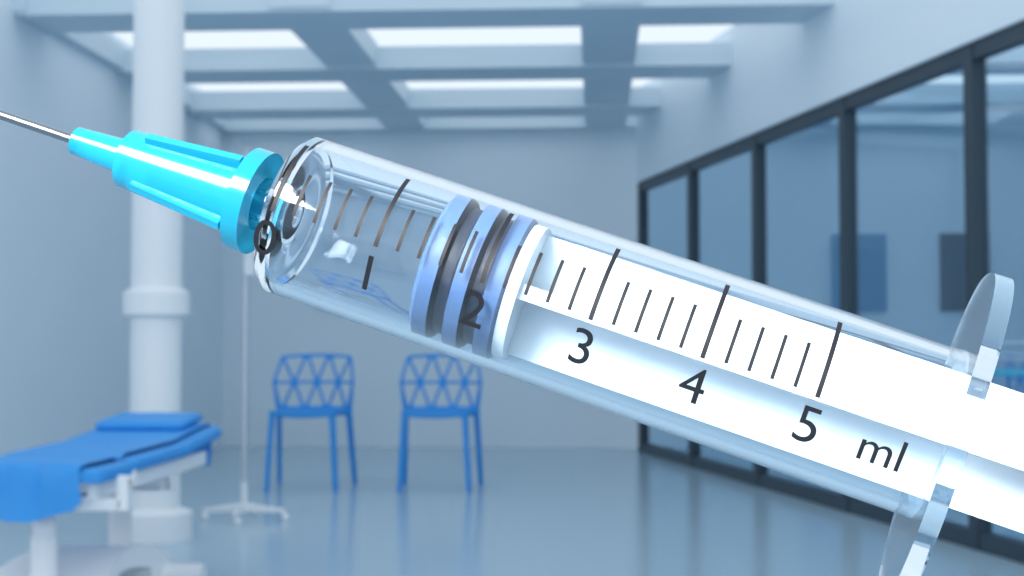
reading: 1.4 ml
